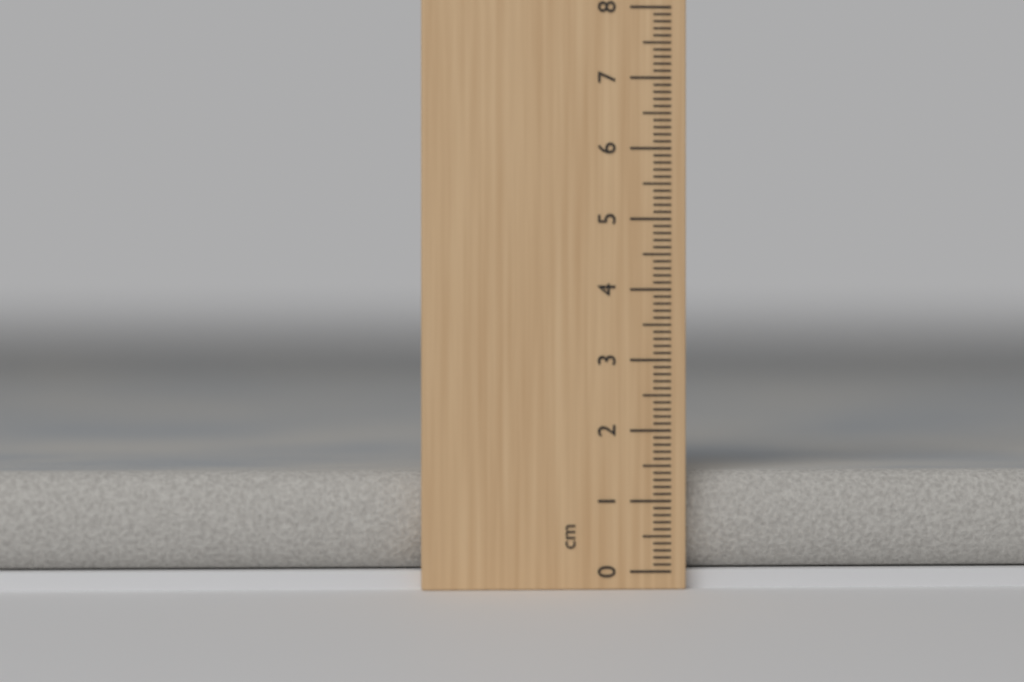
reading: 1.4 cm
